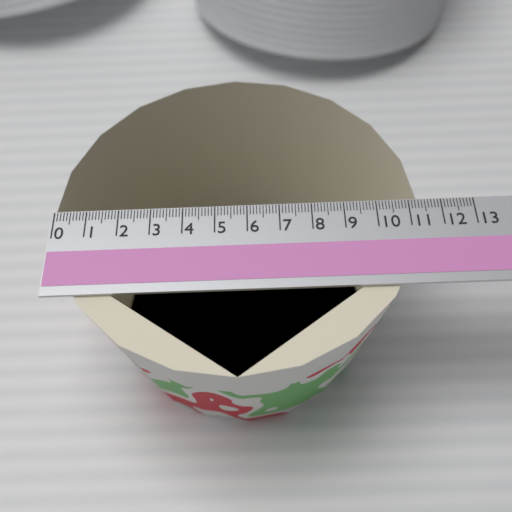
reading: 11.3 (no unit)
